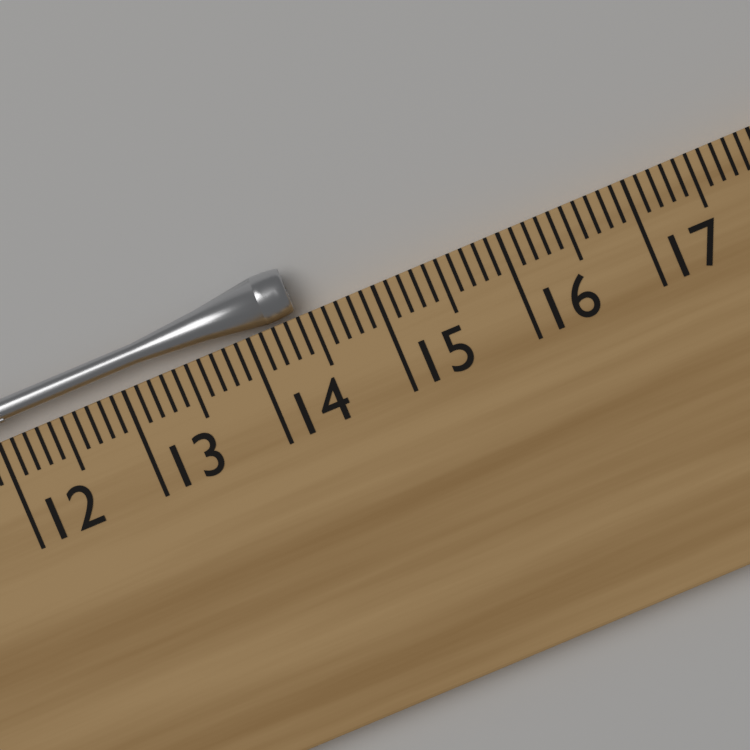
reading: 14.4 cm
